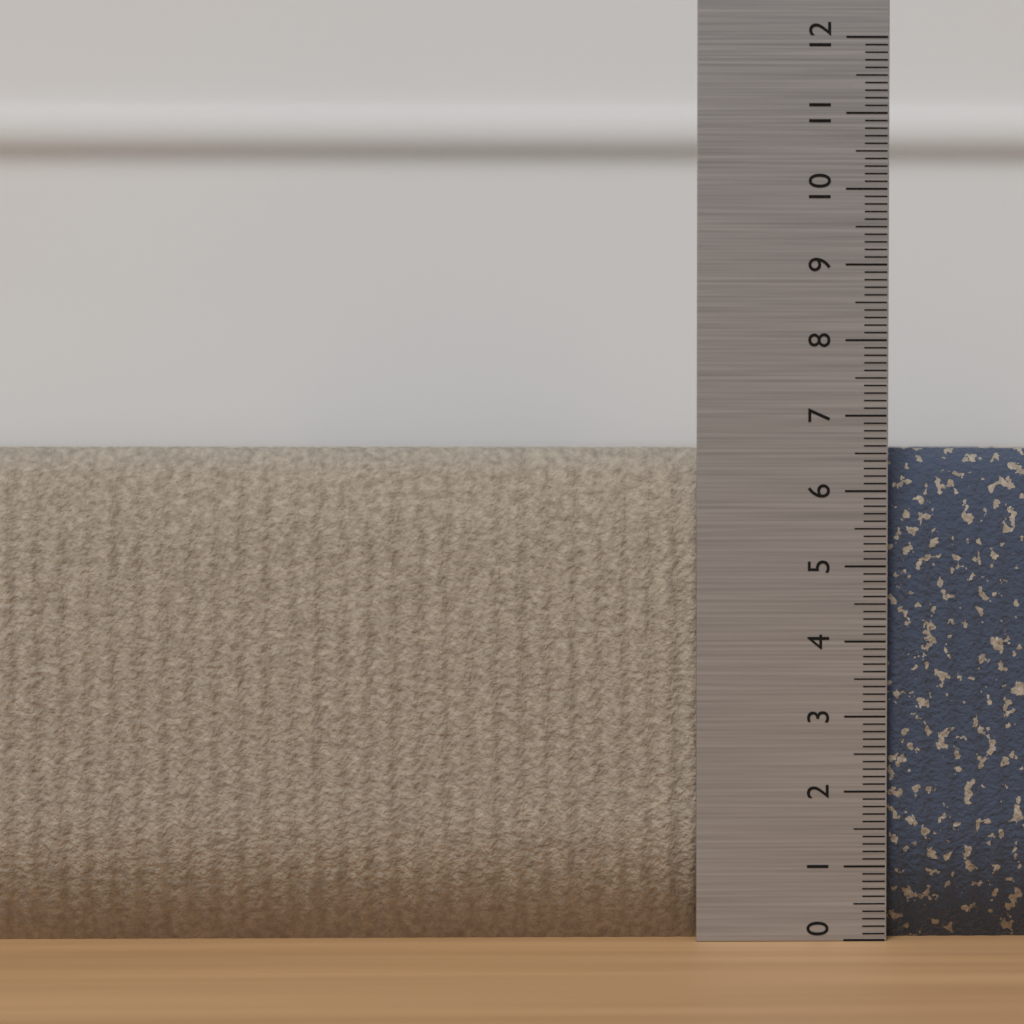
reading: 6.6 (no unit)
